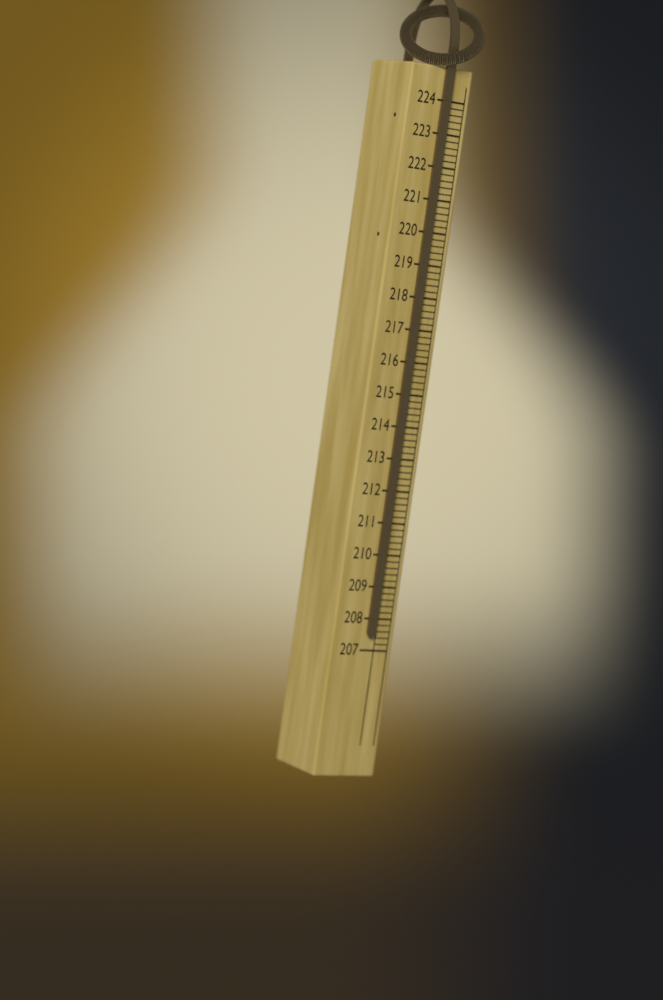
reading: 207.4 (no unit)
